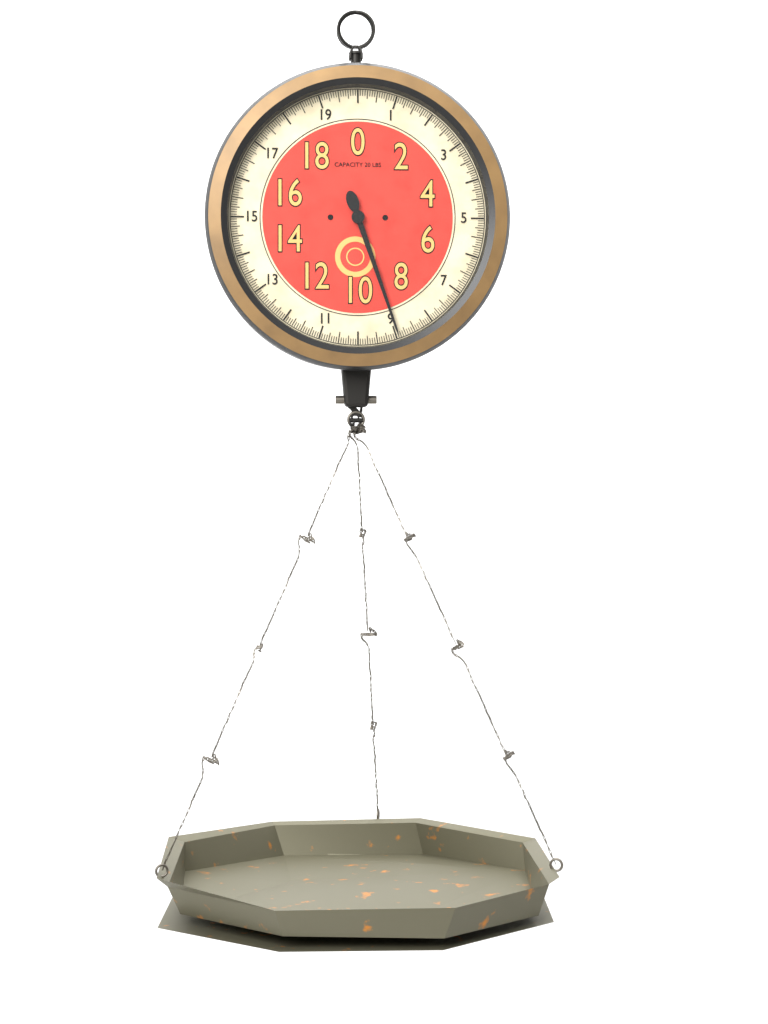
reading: 8.9375 lbs
